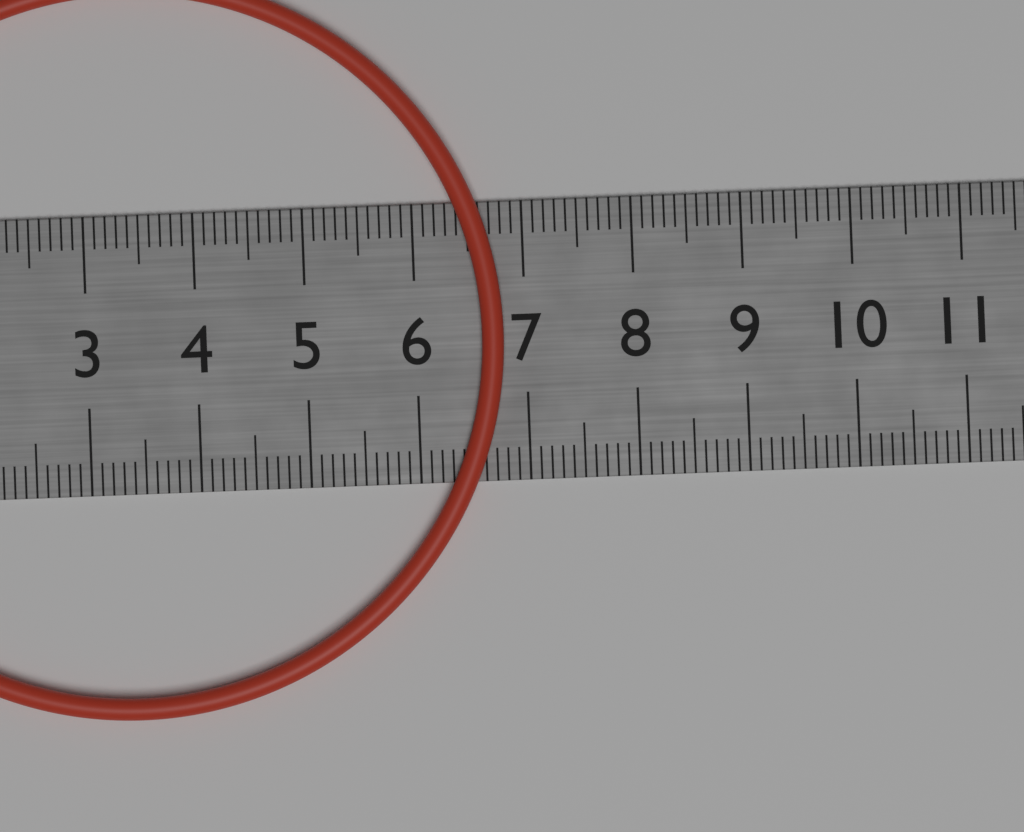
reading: 6.8 cm
